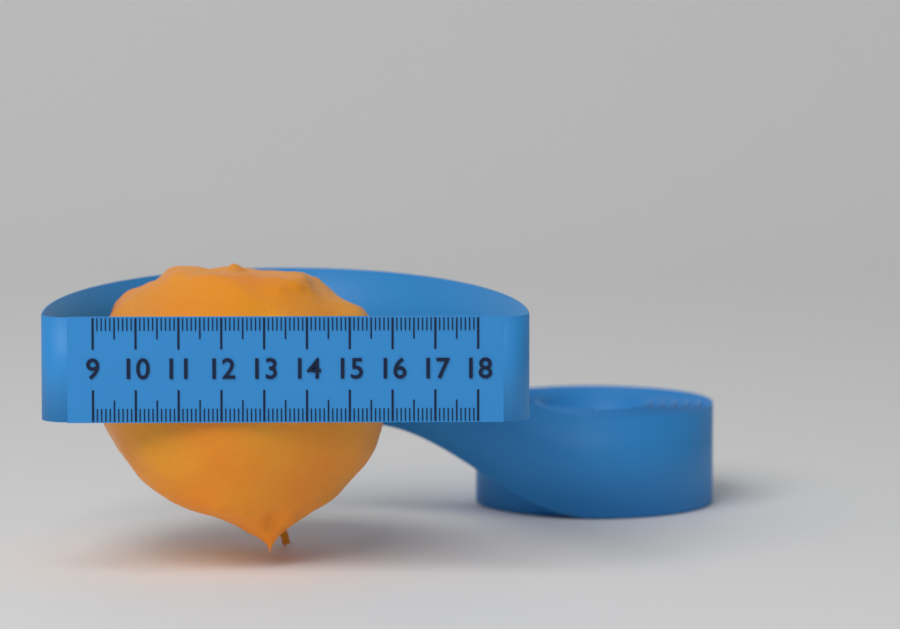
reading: 16.0 (no unit)
